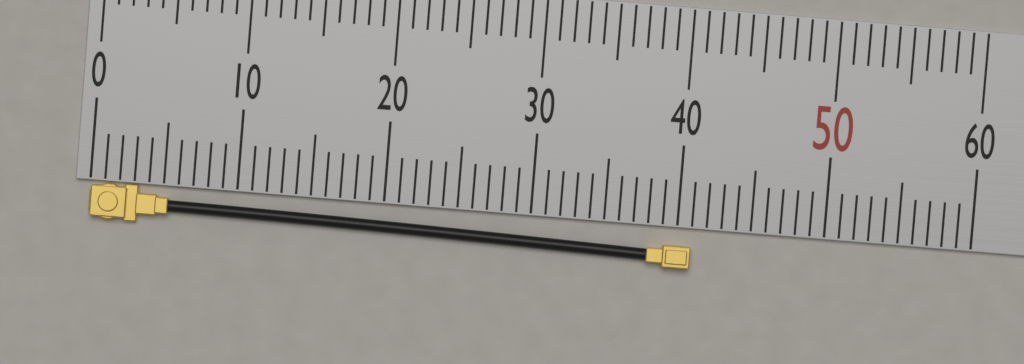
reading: 41 (no unit)
